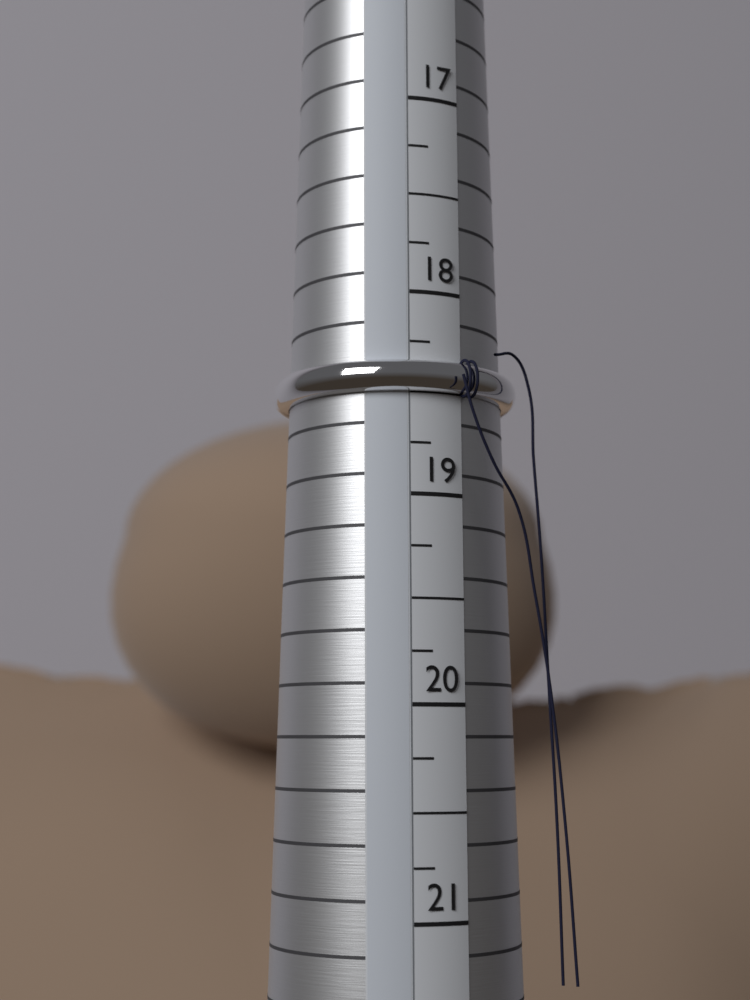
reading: 18.50 (no unit)
